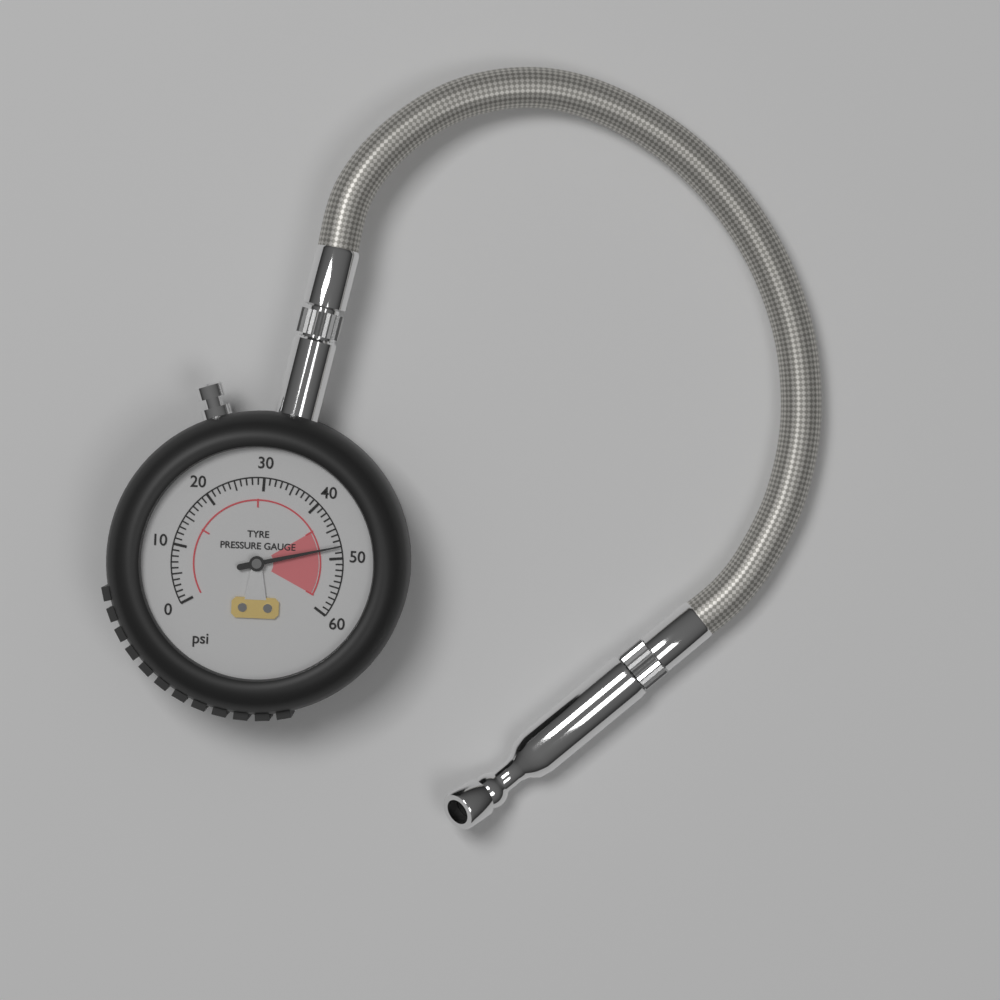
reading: 48 psi
